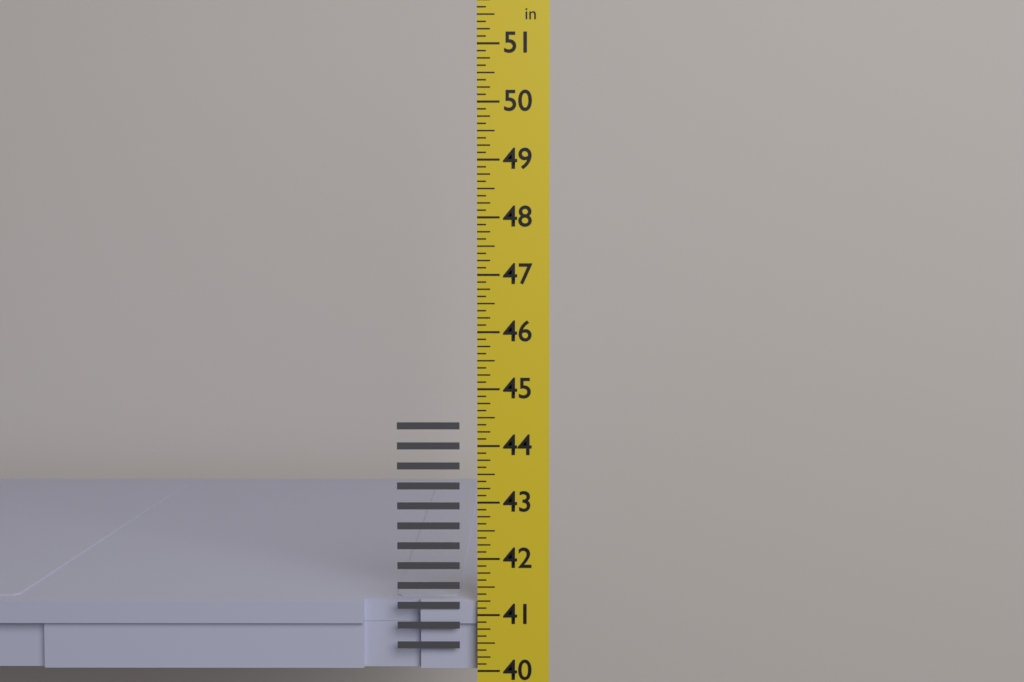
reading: 41.250 in
